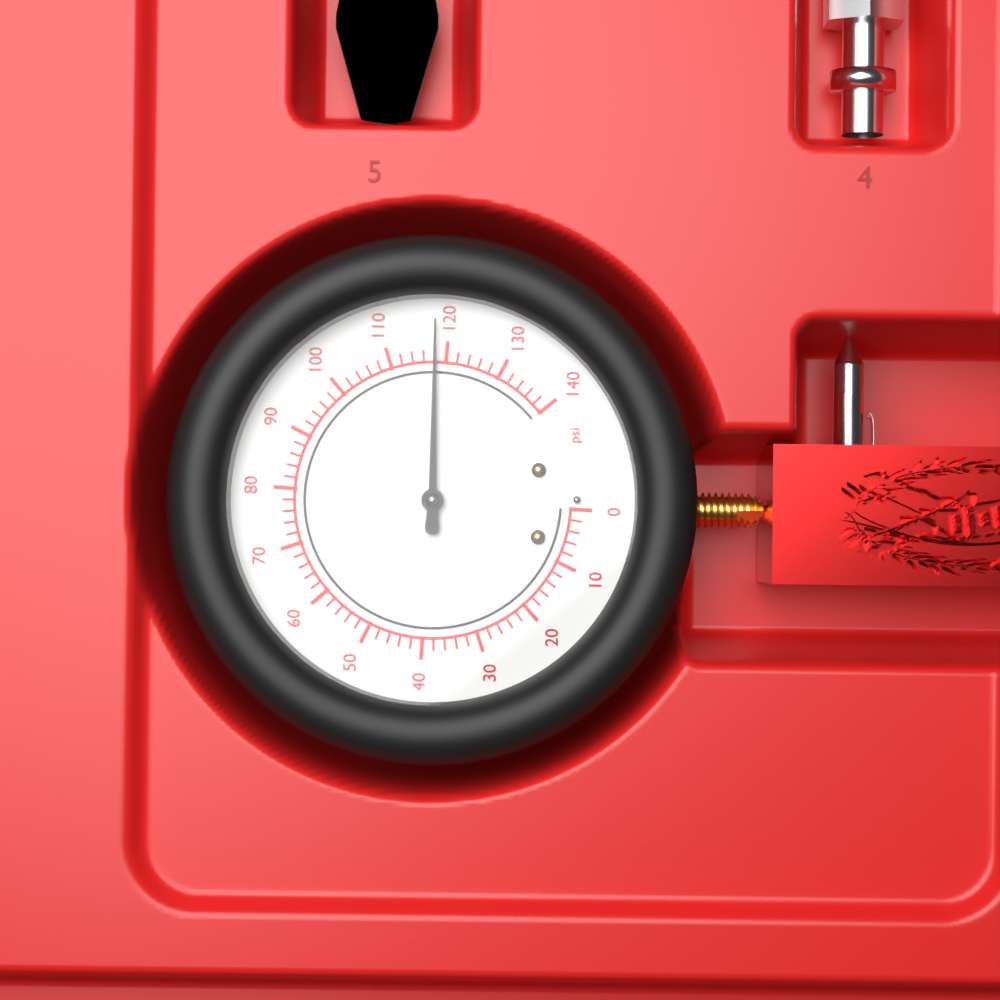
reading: 118 psi
